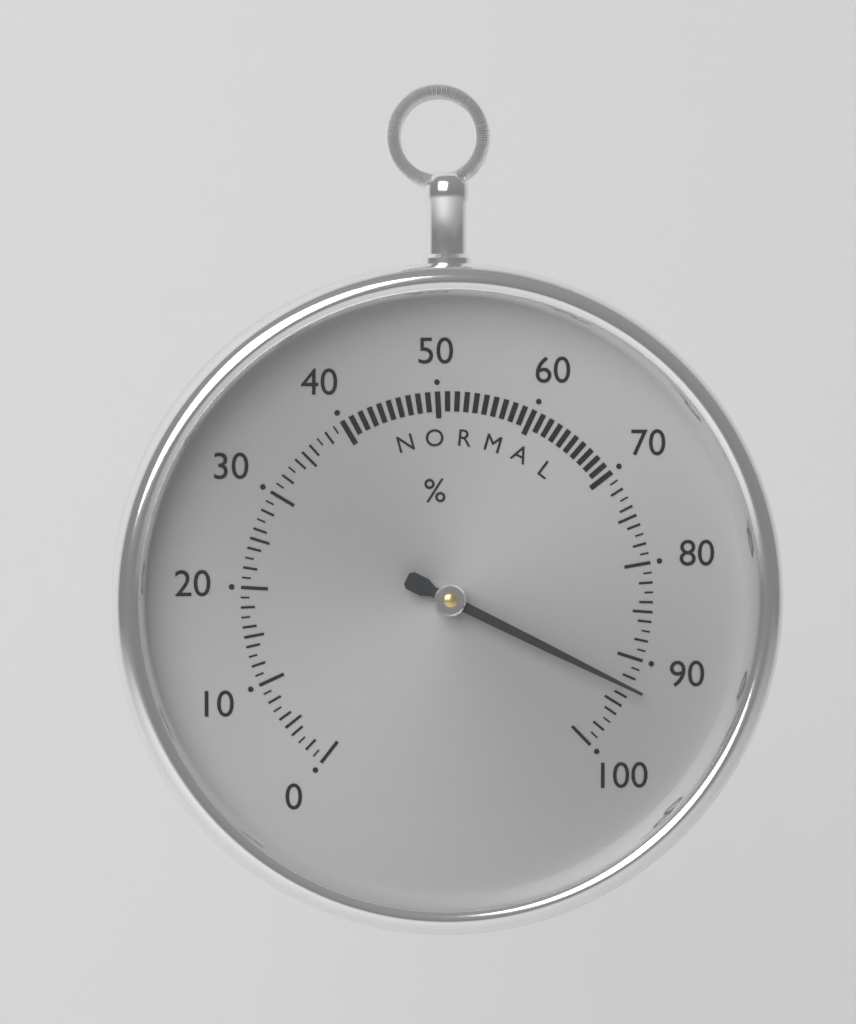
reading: 93 %
